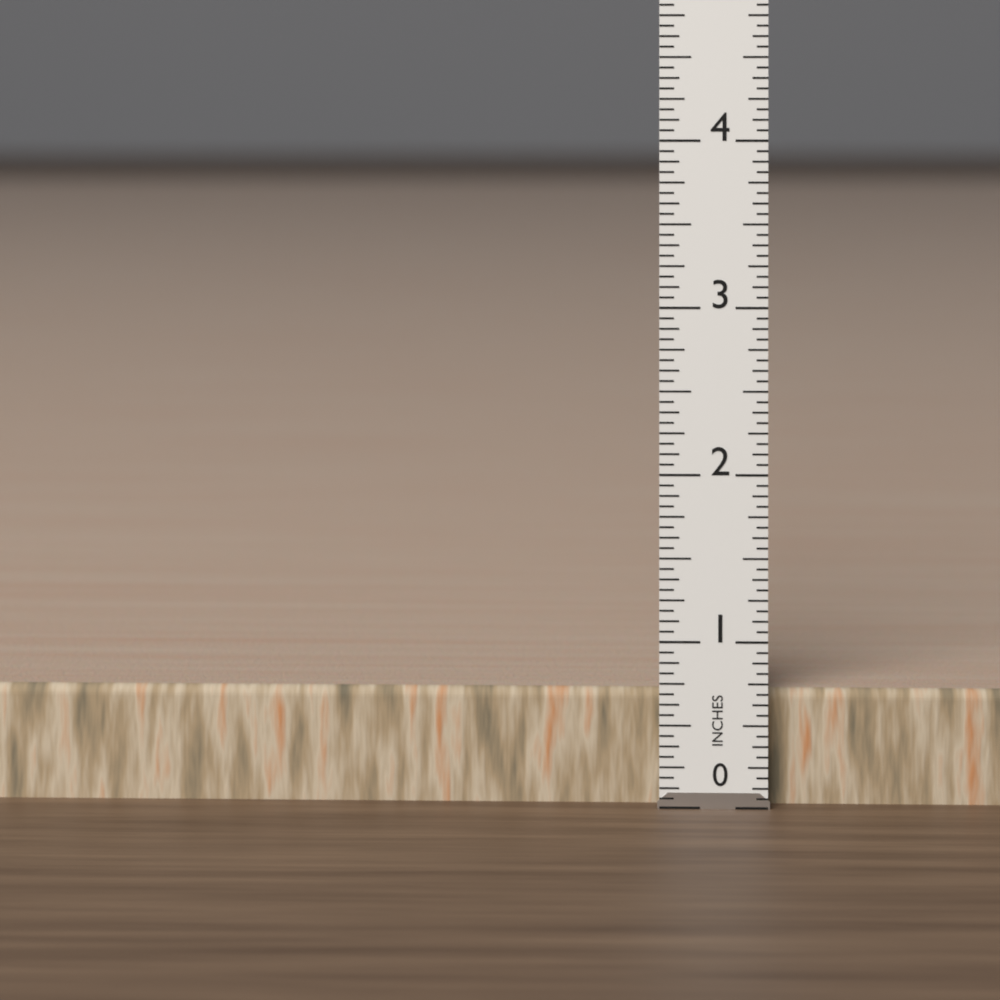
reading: 0.6875 in
